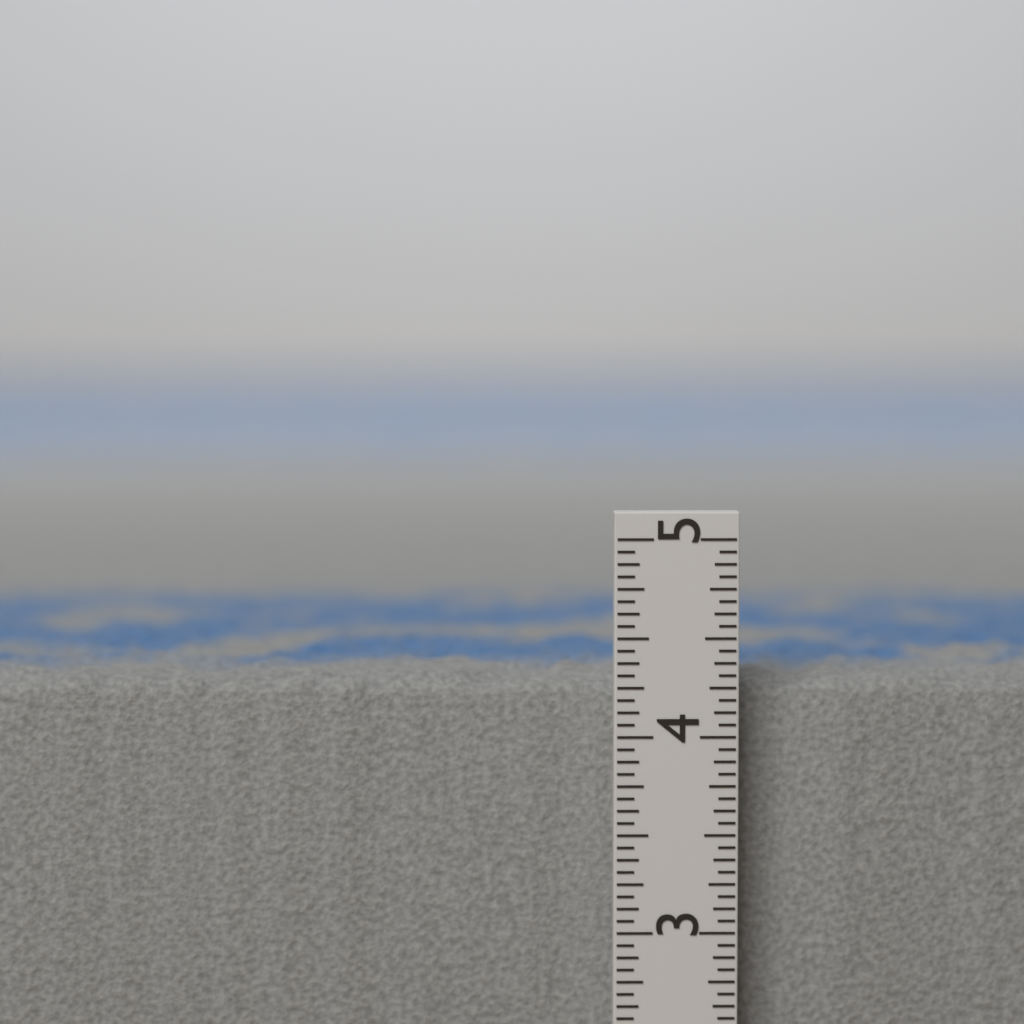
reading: 4.3125 in
